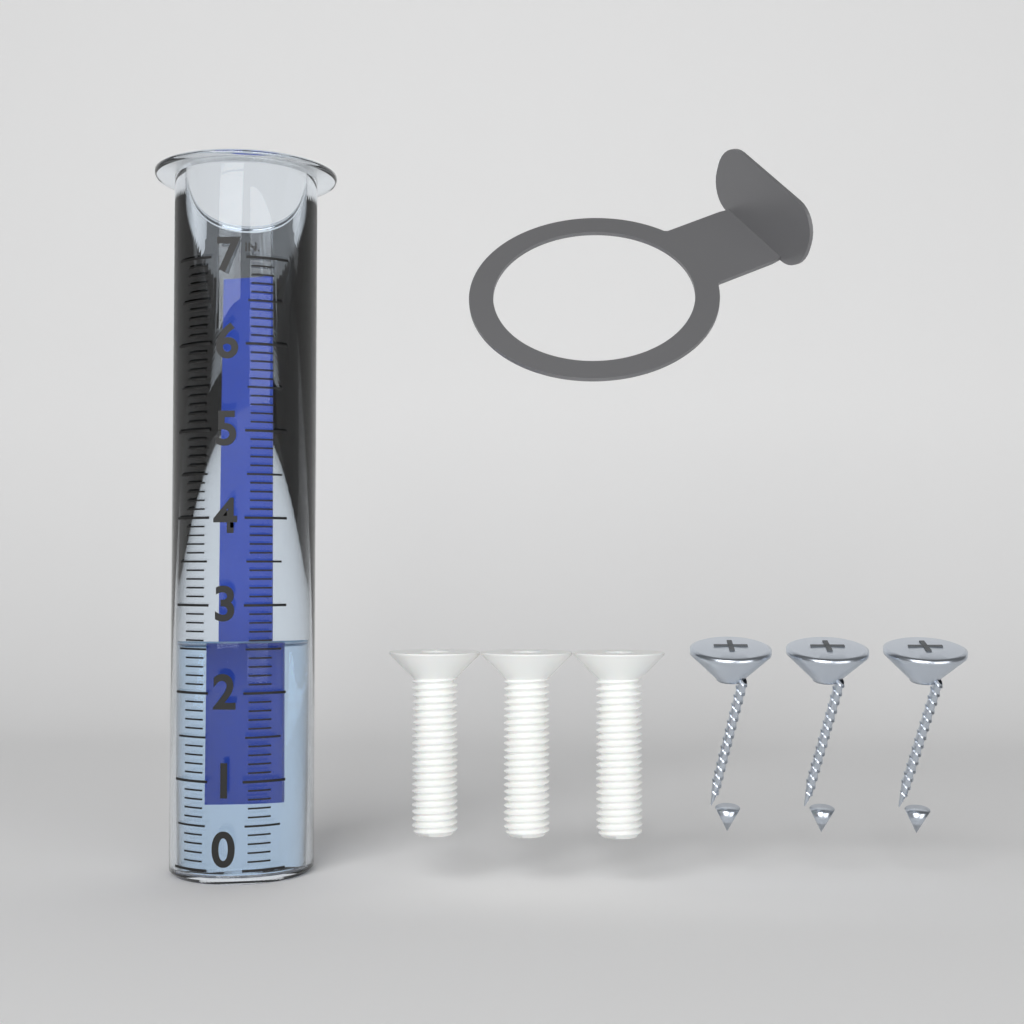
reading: 2.6 in
